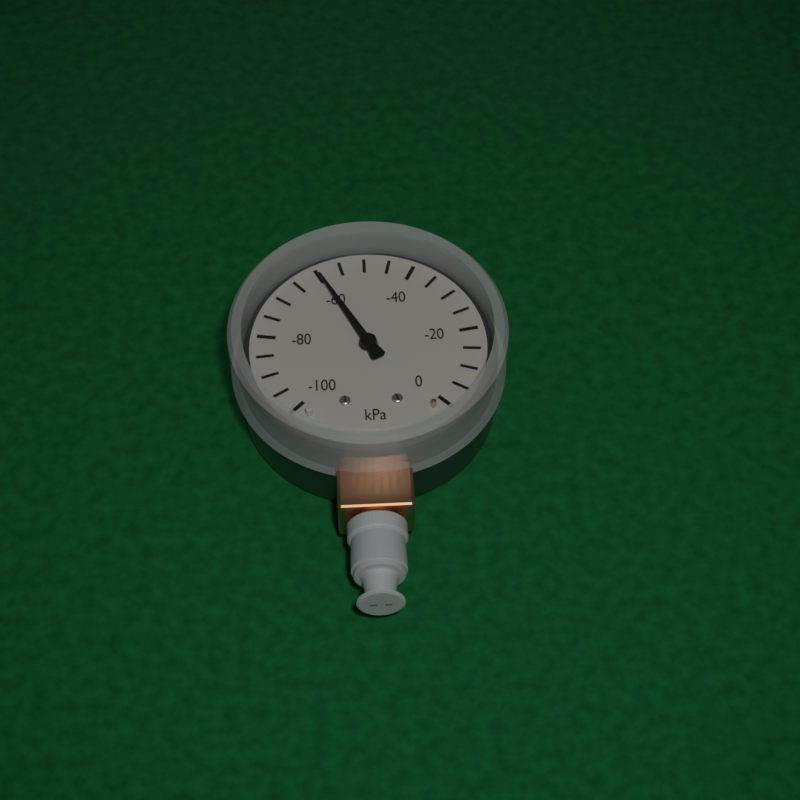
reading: -60 kPa
